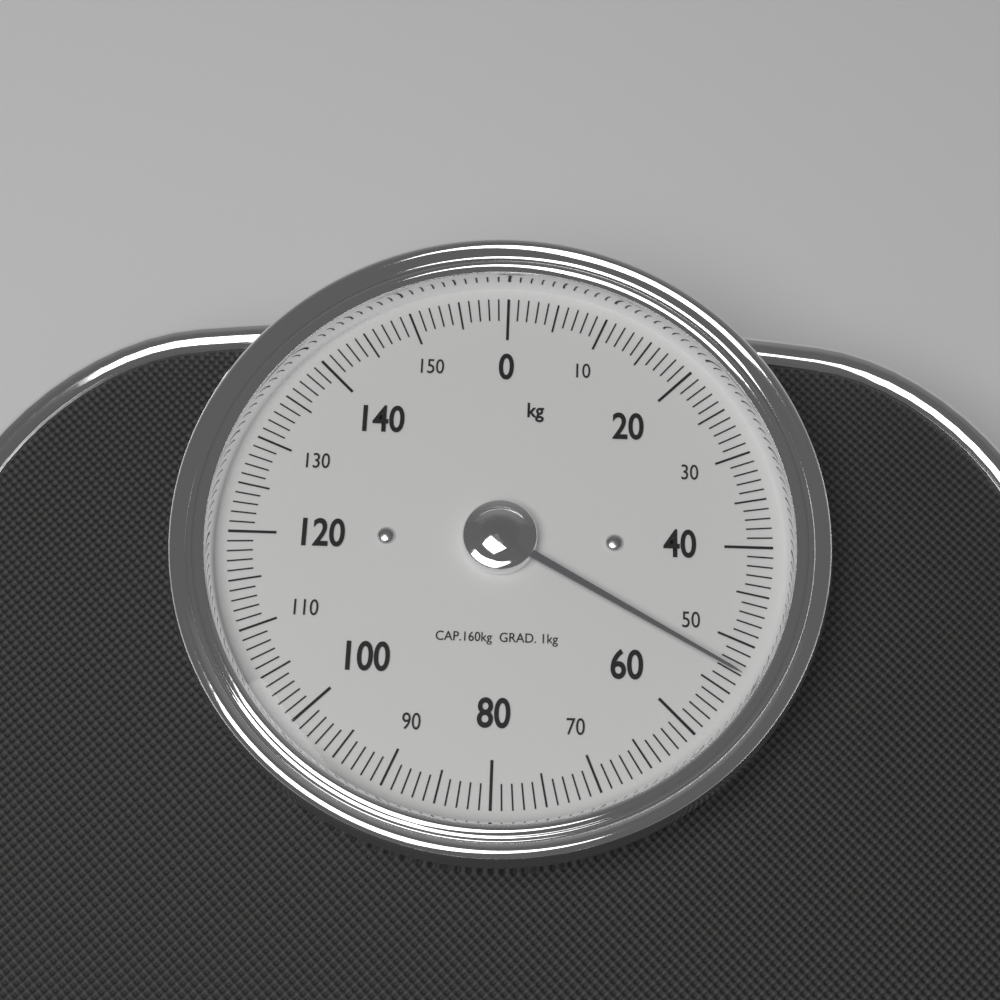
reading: 53 kg
